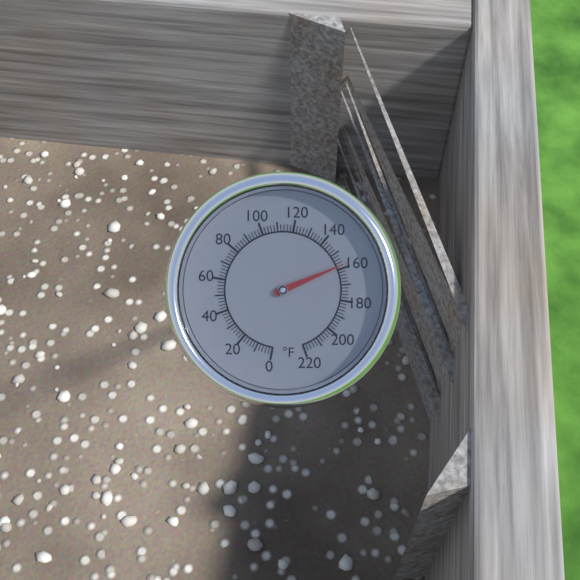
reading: 158 °F
